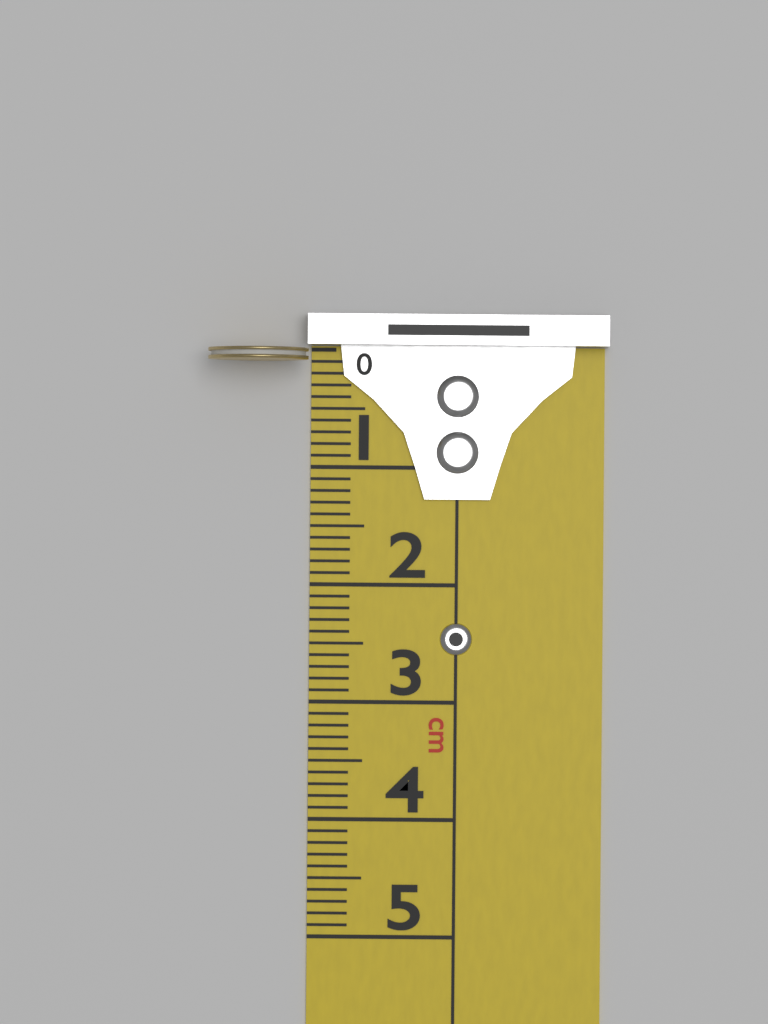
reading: 0.1 cm
